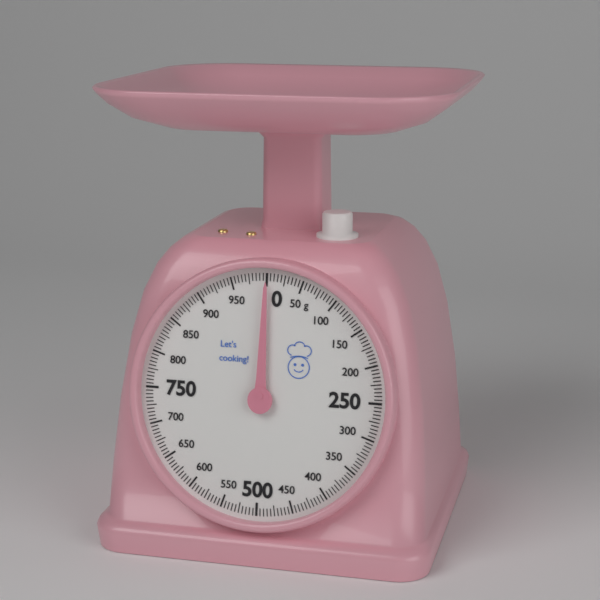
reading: 0 g
